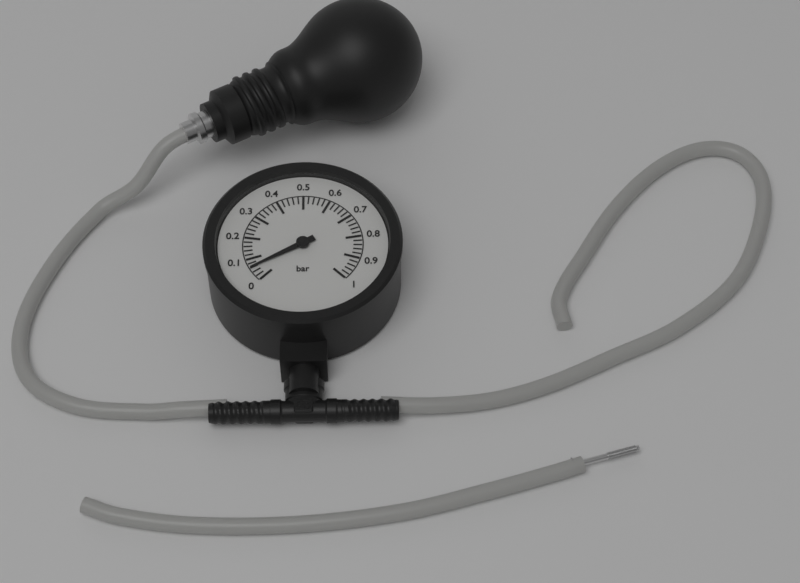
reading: 0.06 bar
